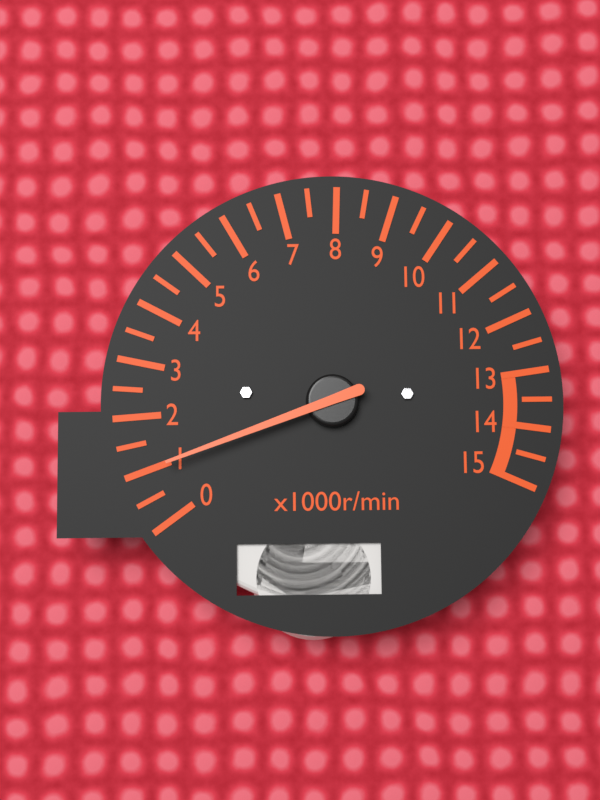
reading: 1.0 x1000r/min
